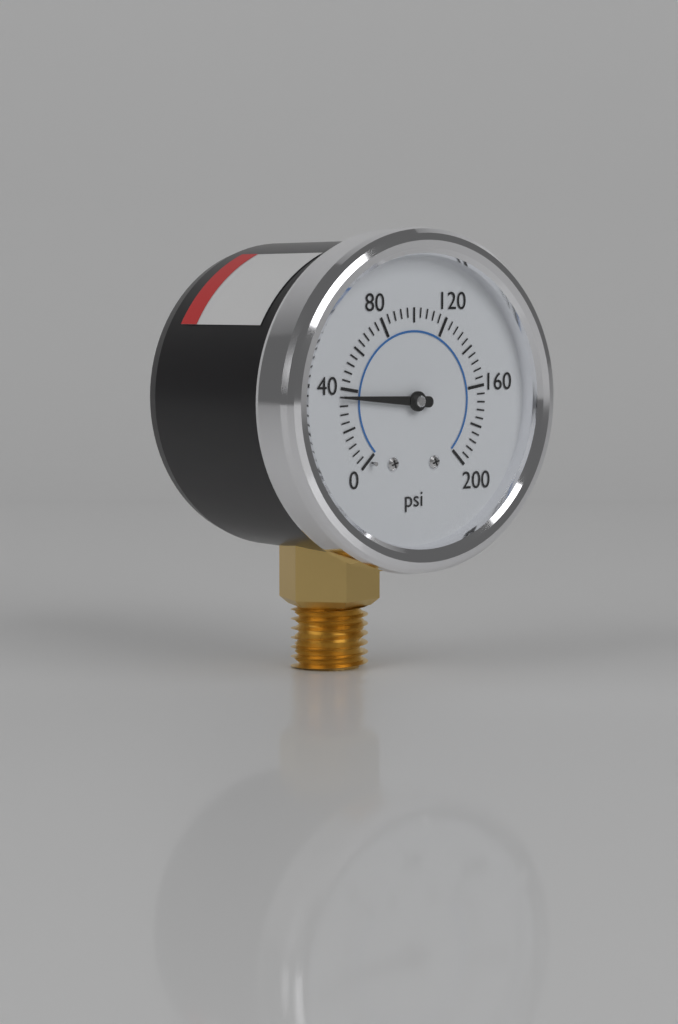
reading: 36 psi
